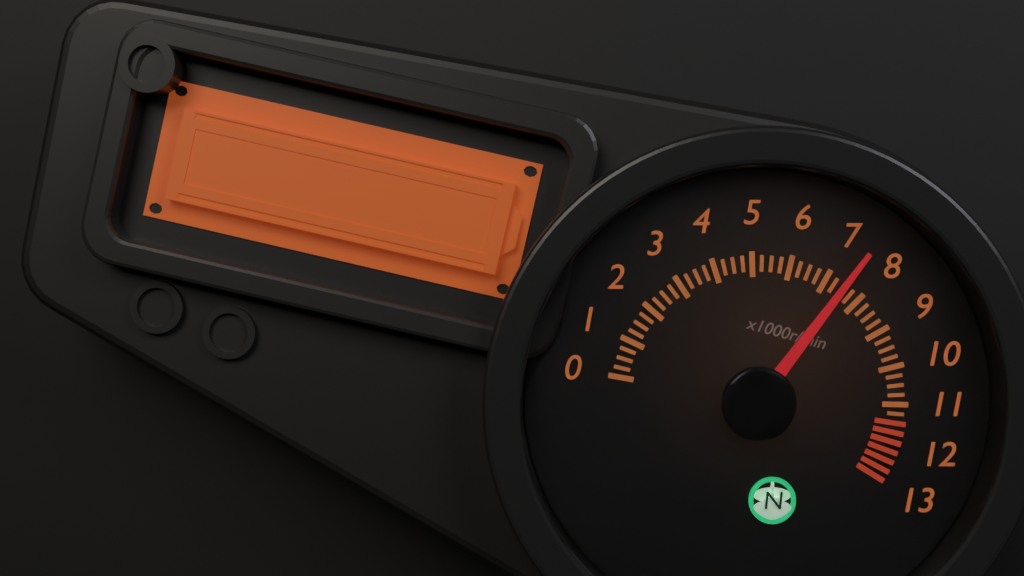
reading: 7.50 x1000r/min
